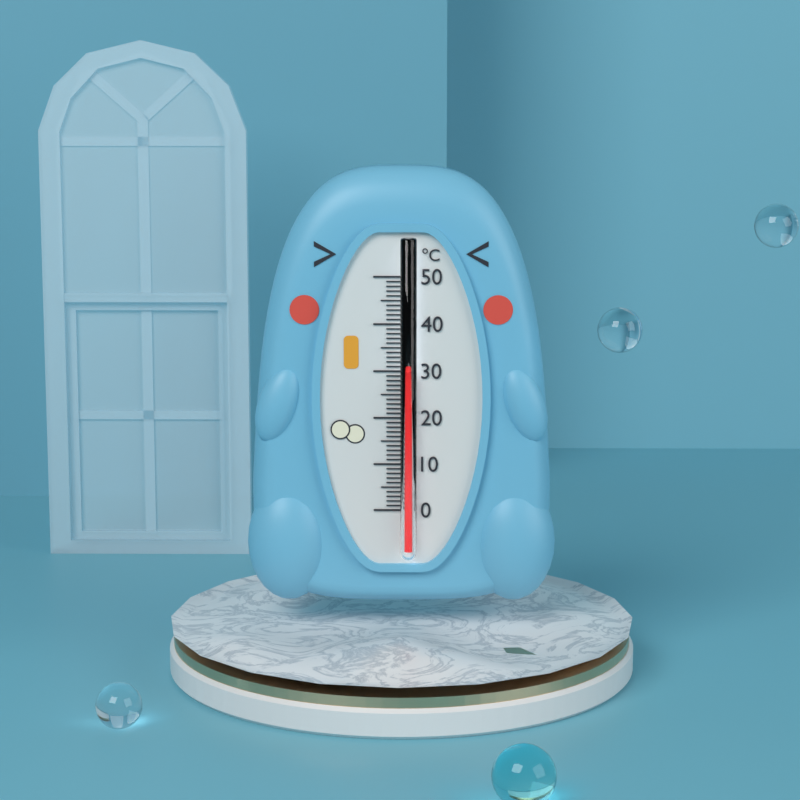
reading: 30 °C
